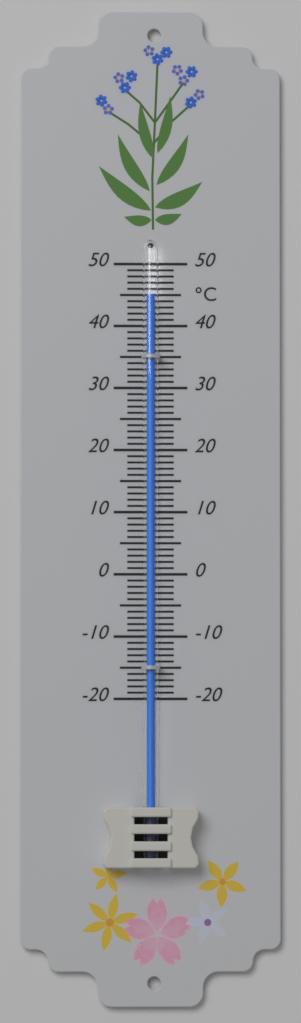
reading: 45 °C
